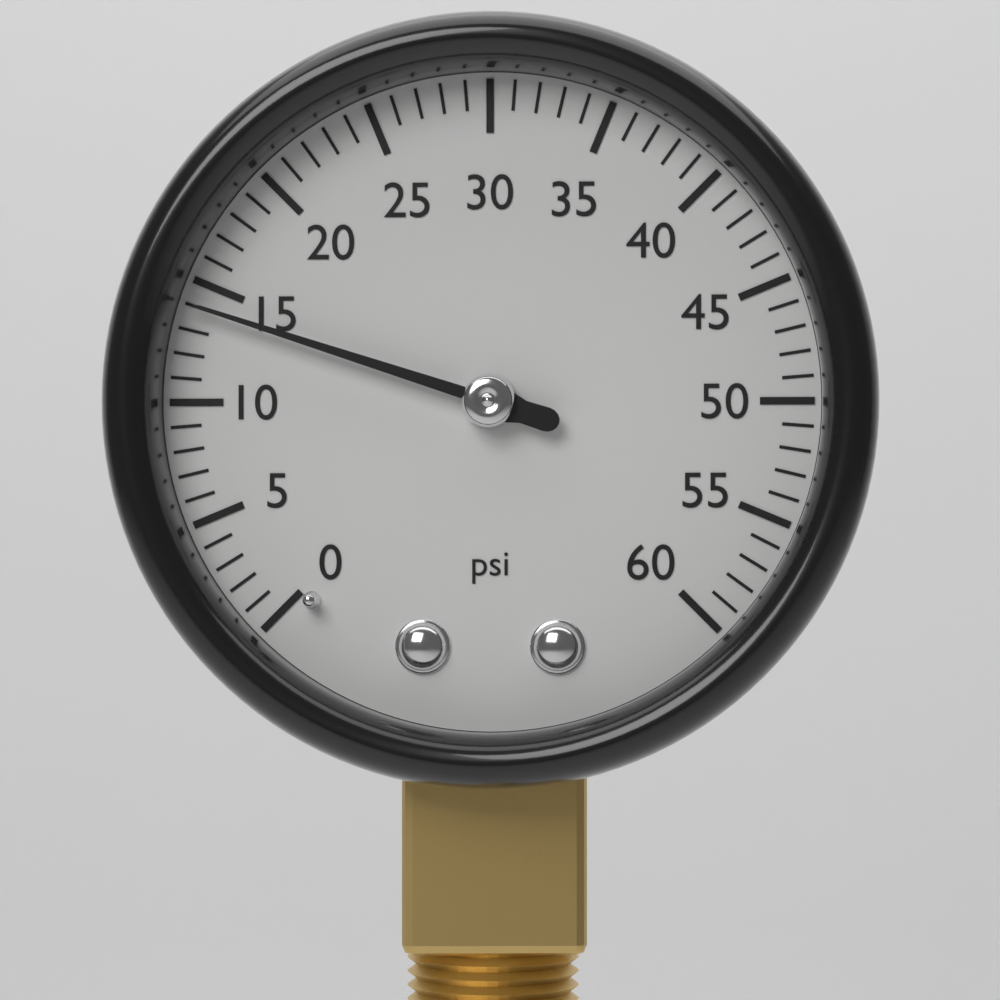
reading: 14 psi
